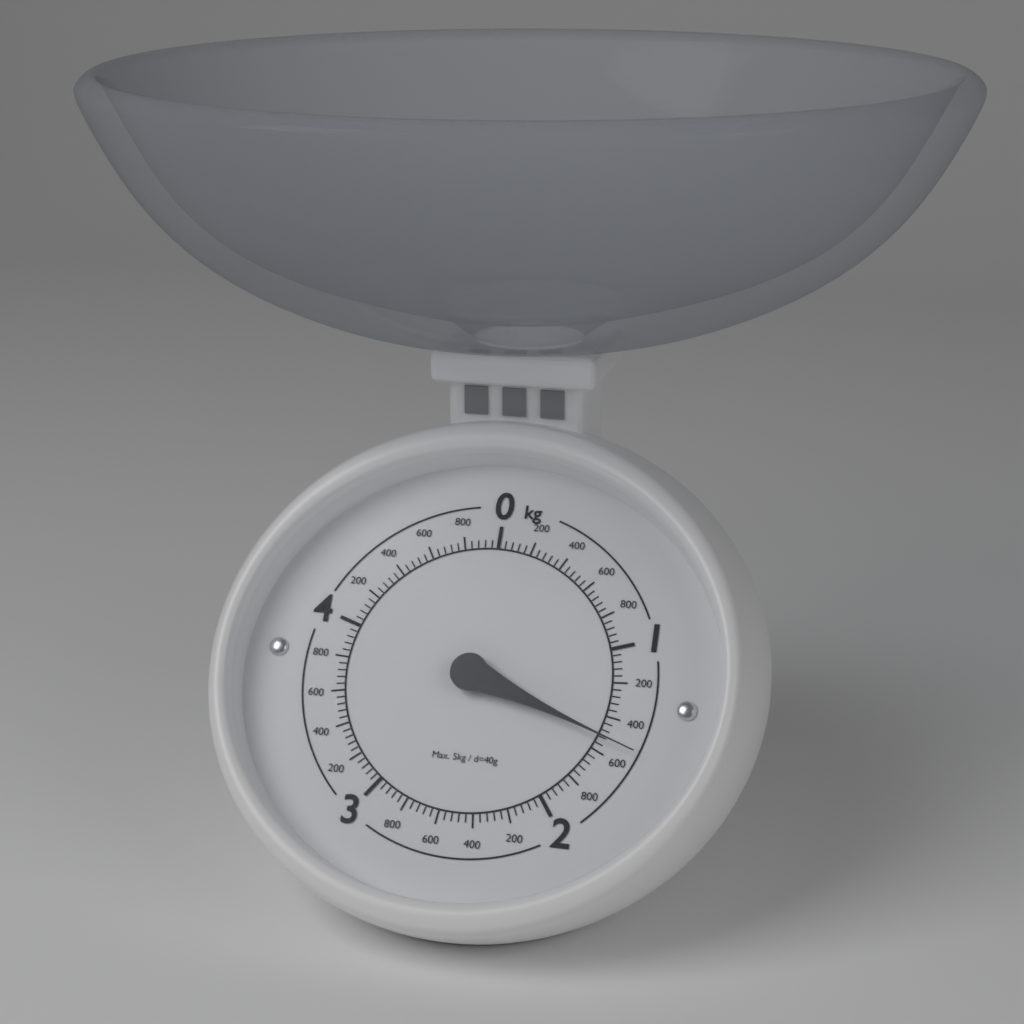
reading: 1.52 kg
